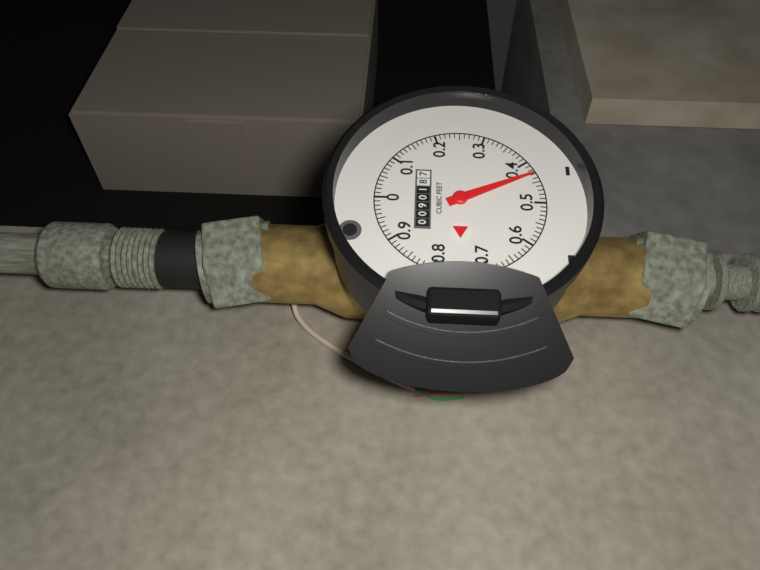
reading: 0.43 cubic feet
